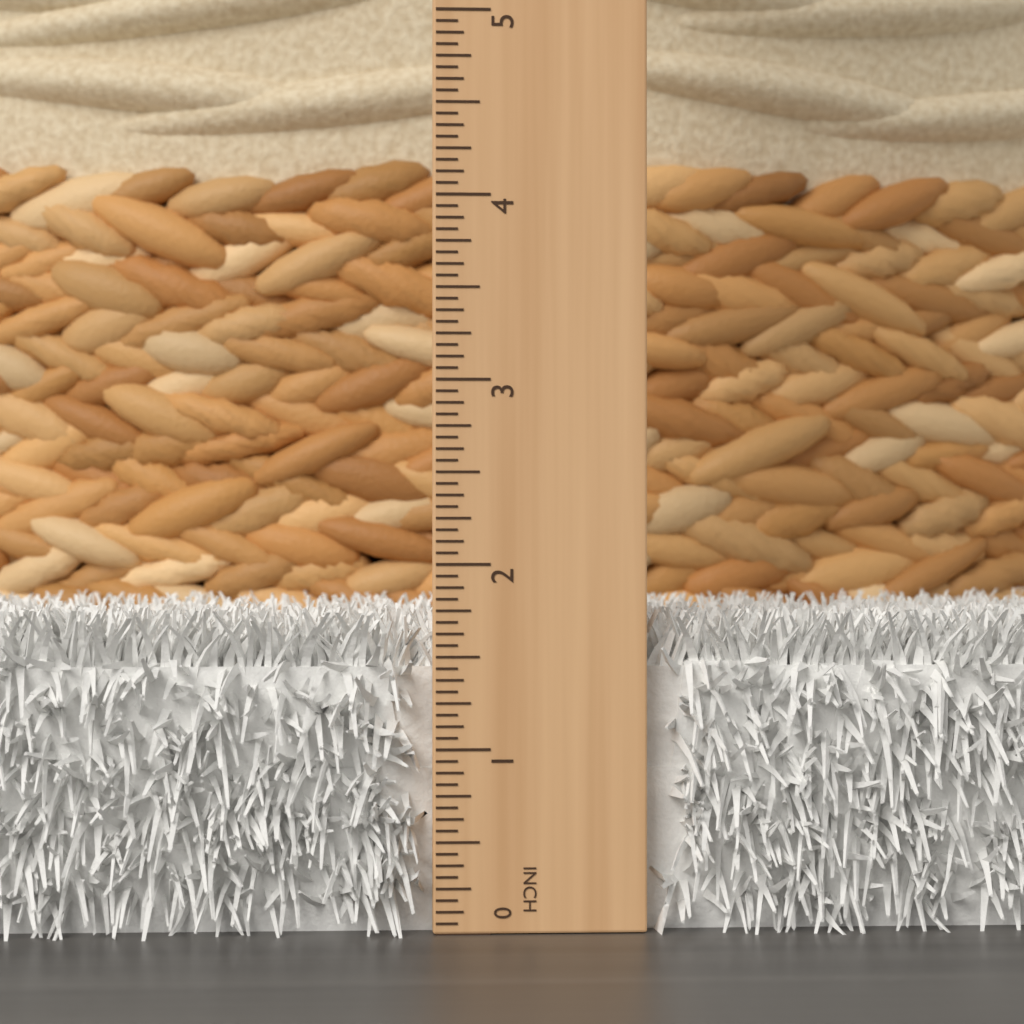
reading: 1.7500 in
